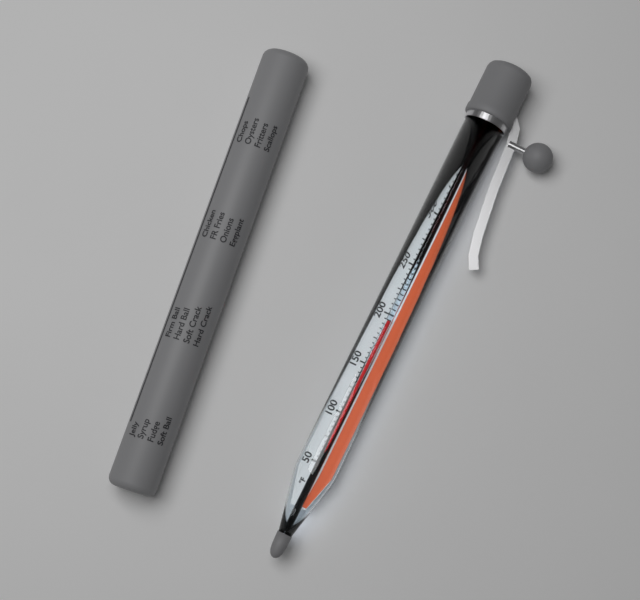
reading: 195 °F
